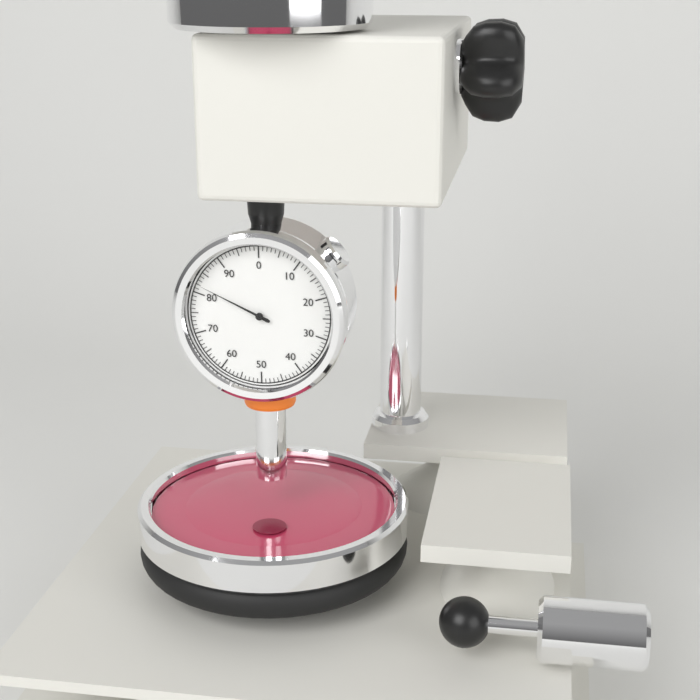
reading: 82 (no unit)
